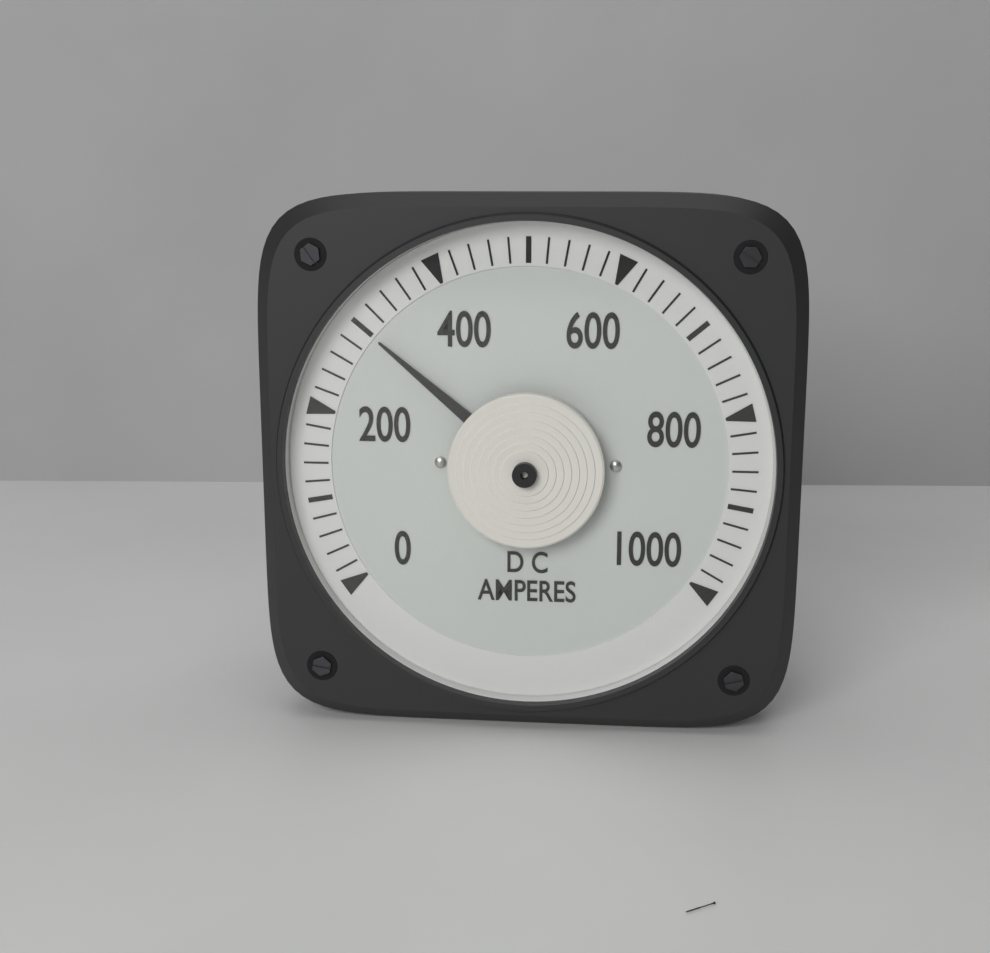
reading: 300 A
